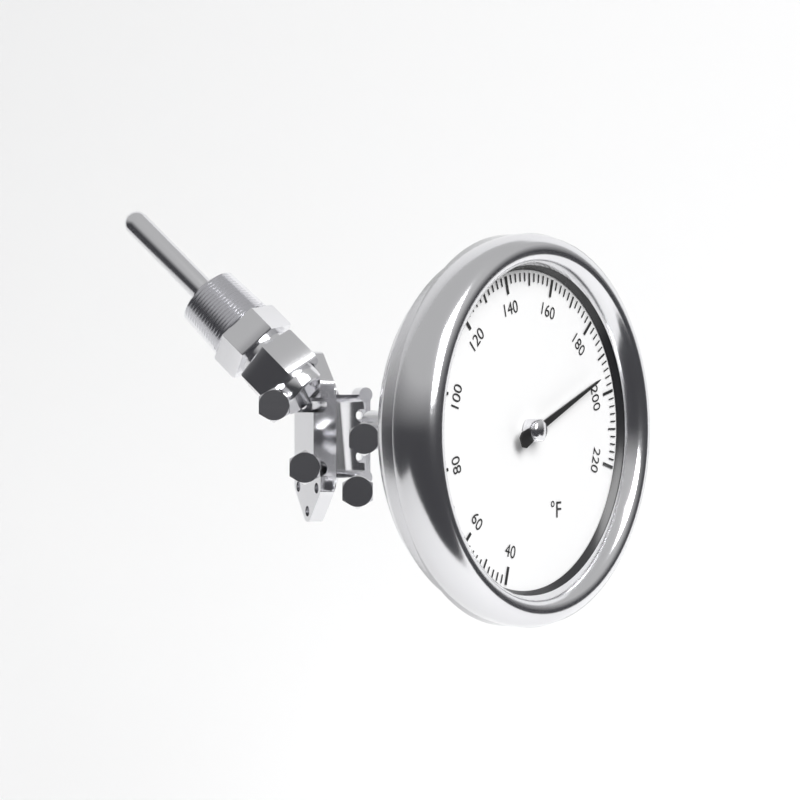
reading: 194 °F
